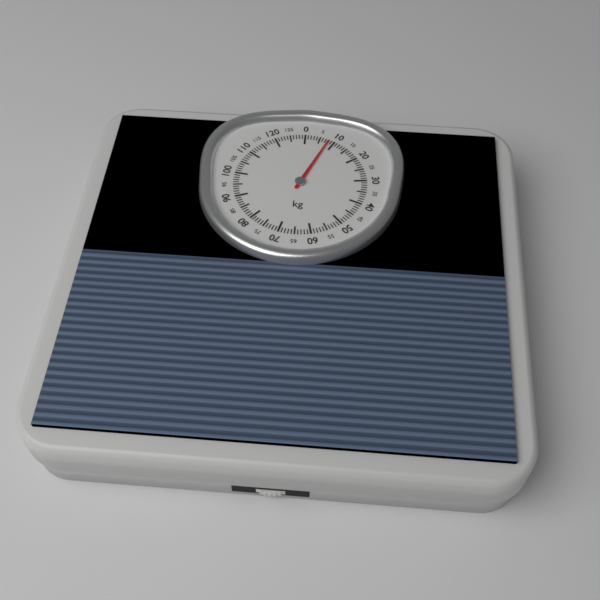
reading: 8 kg
